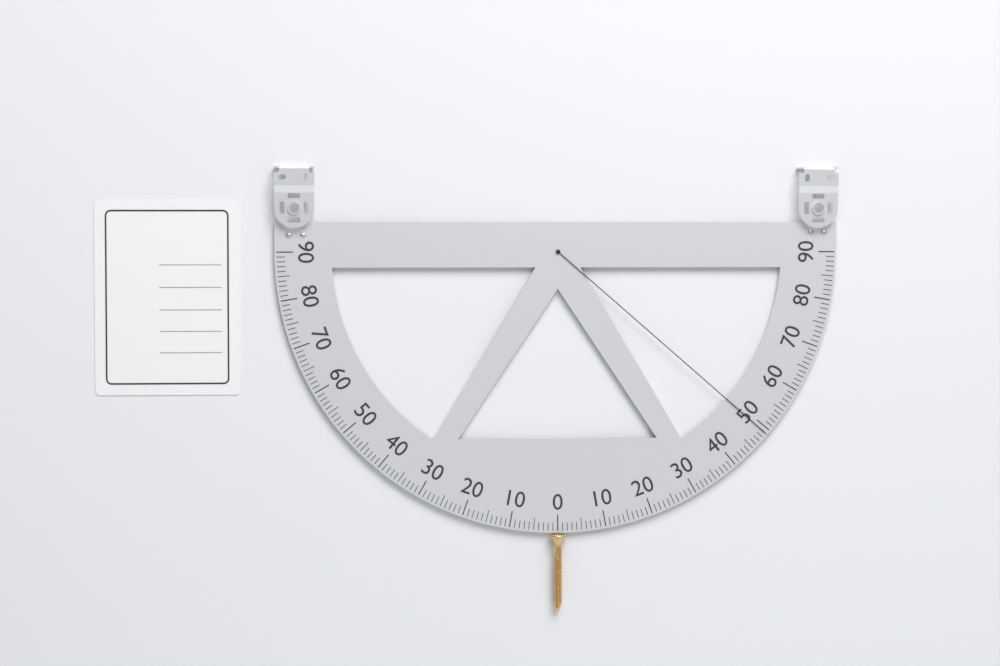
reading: 49 (no unit)
